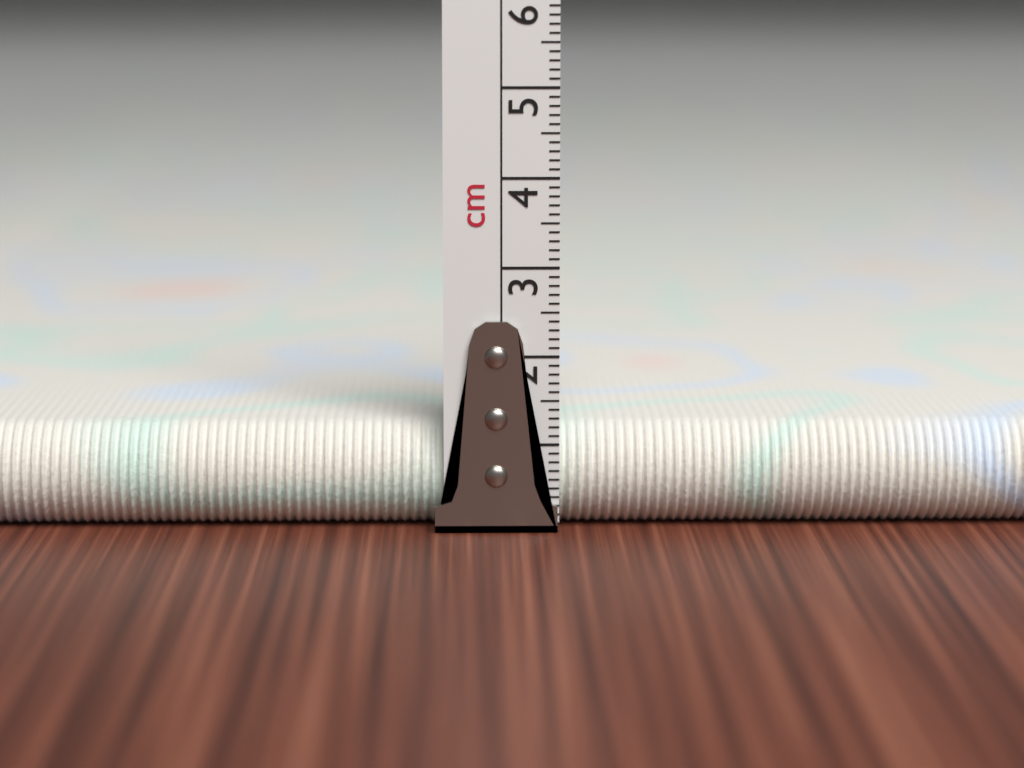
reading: 1.2 cm
